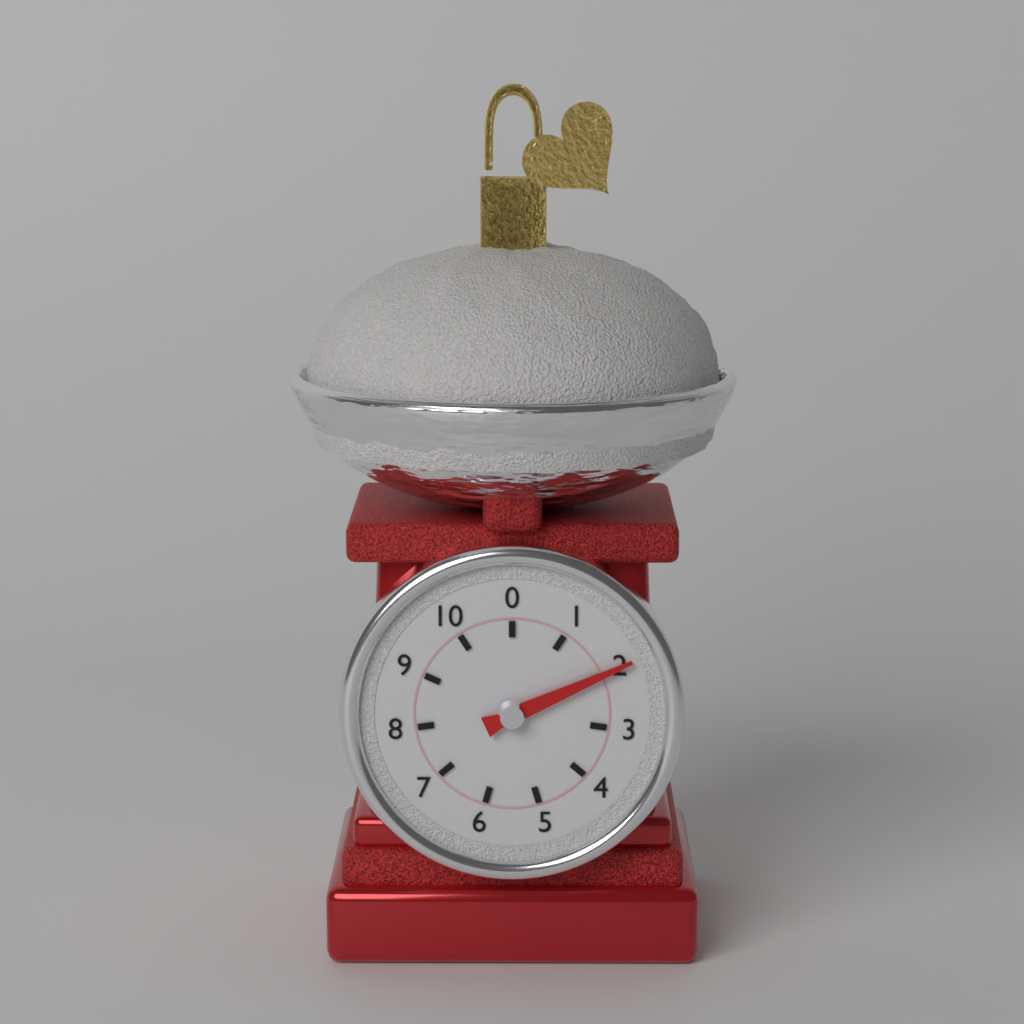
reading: 2 (no unit)
